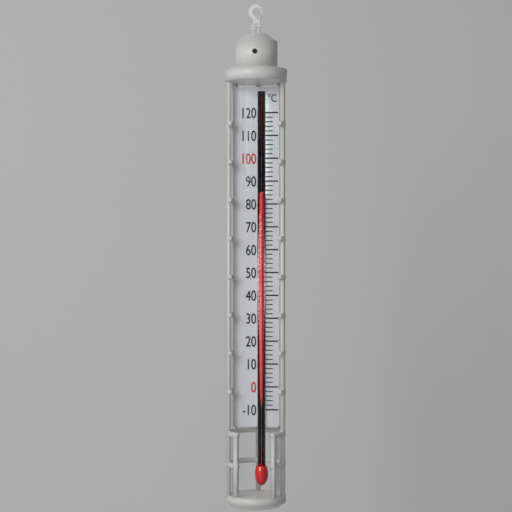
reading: 84 °C
